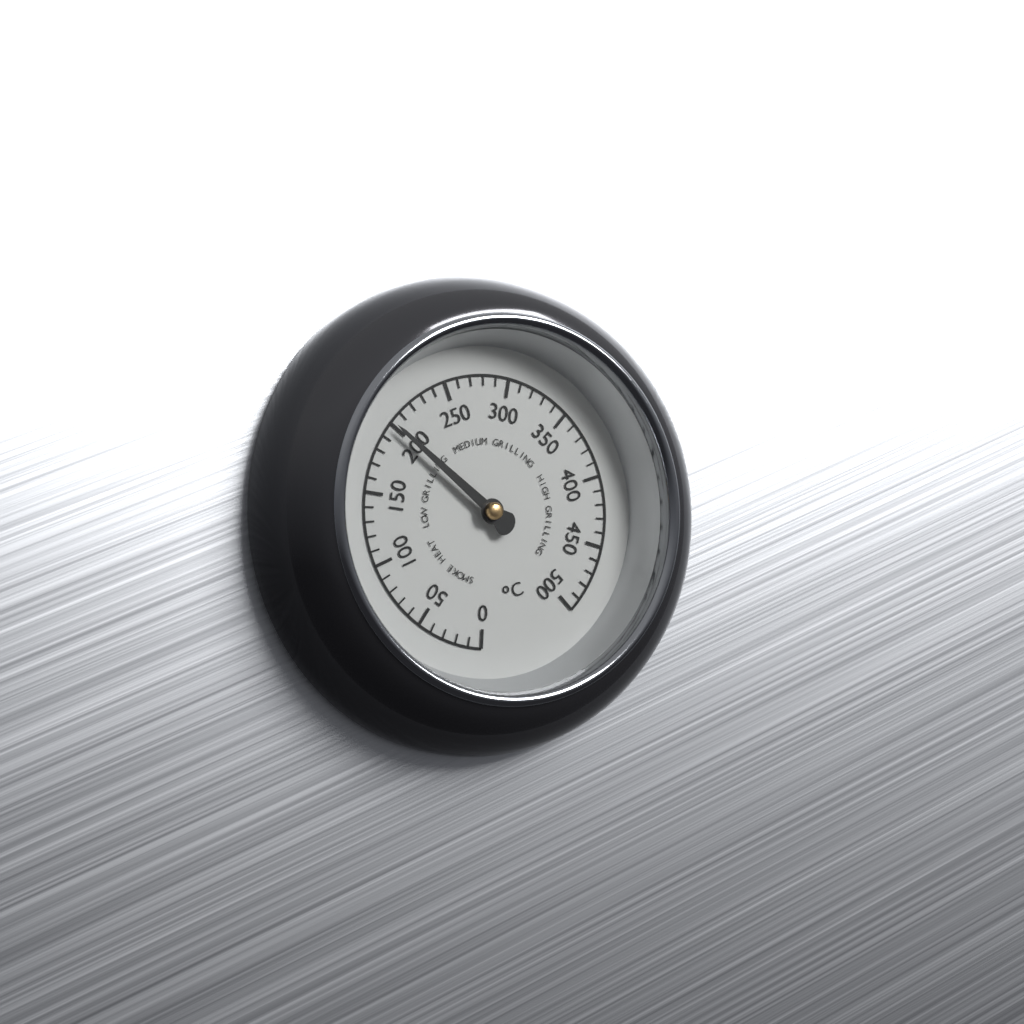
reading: 200 °C
